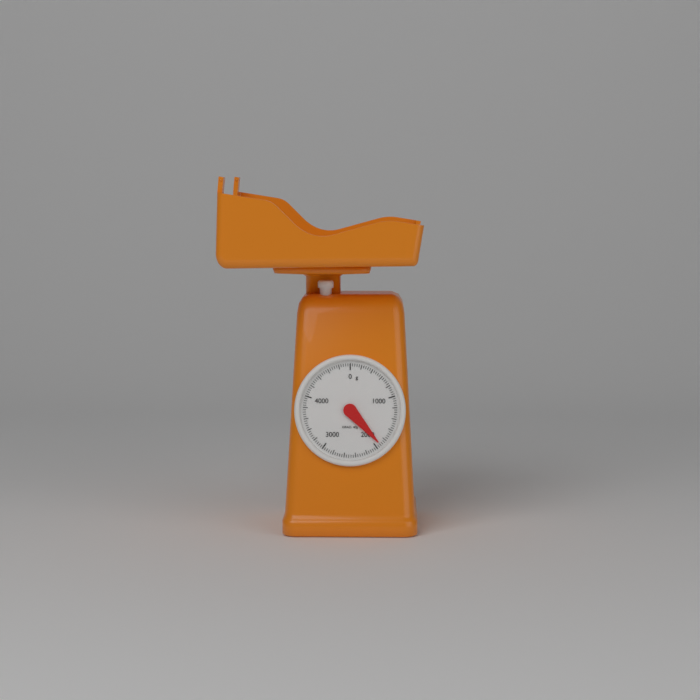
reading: 1920 g
